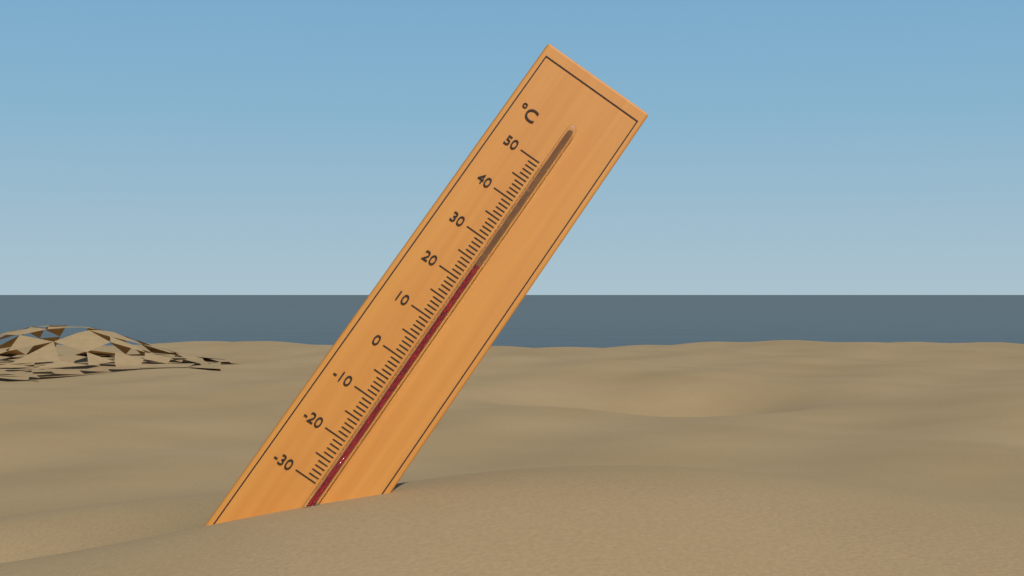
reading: 24 °C
